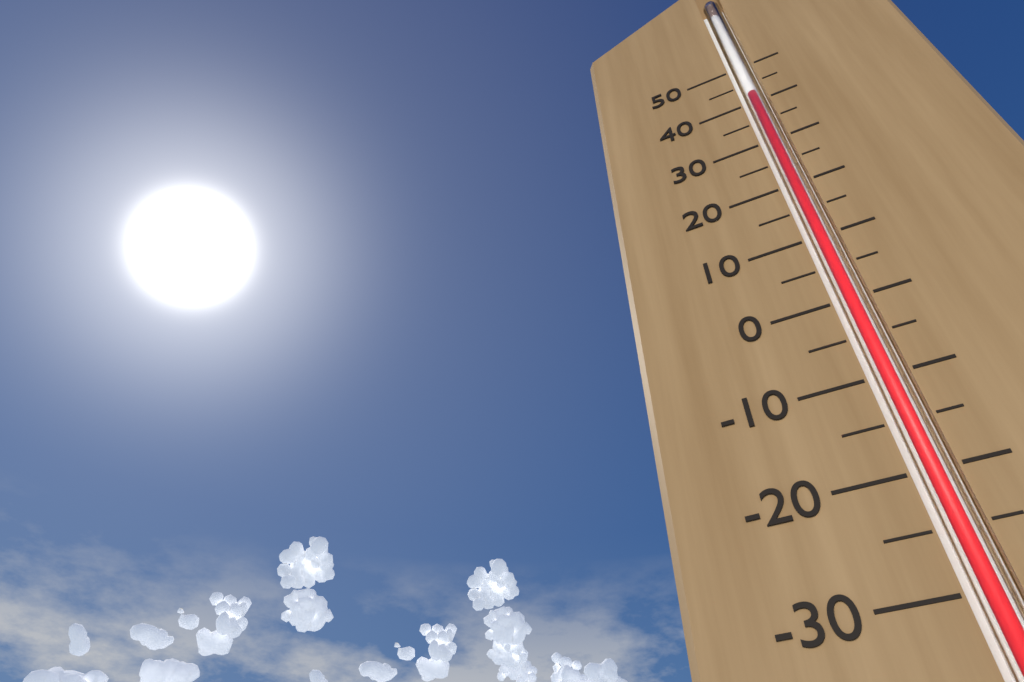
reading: 42 (no unit)
